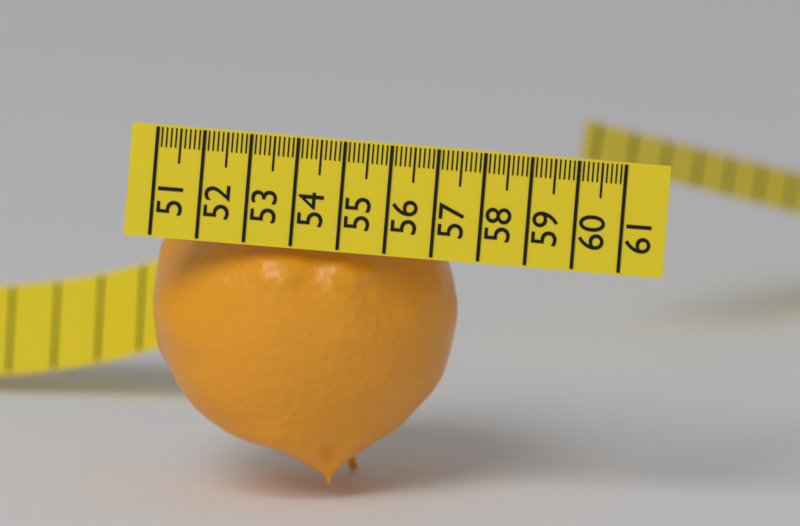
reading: 57.5 (no unit)
